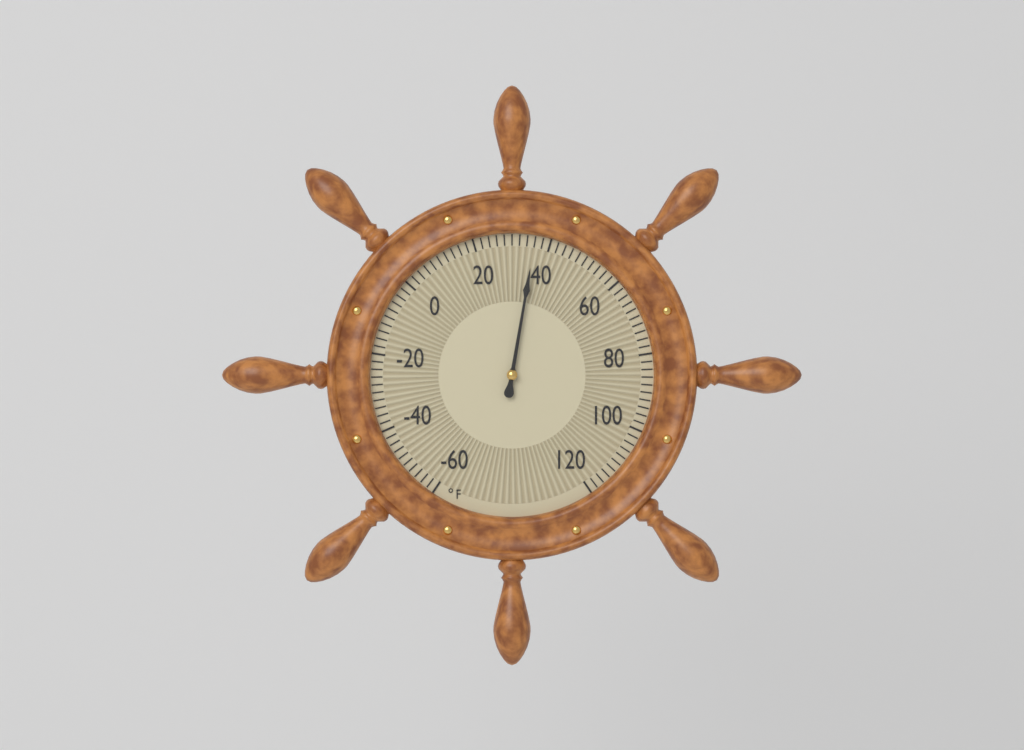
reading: 36 °F
